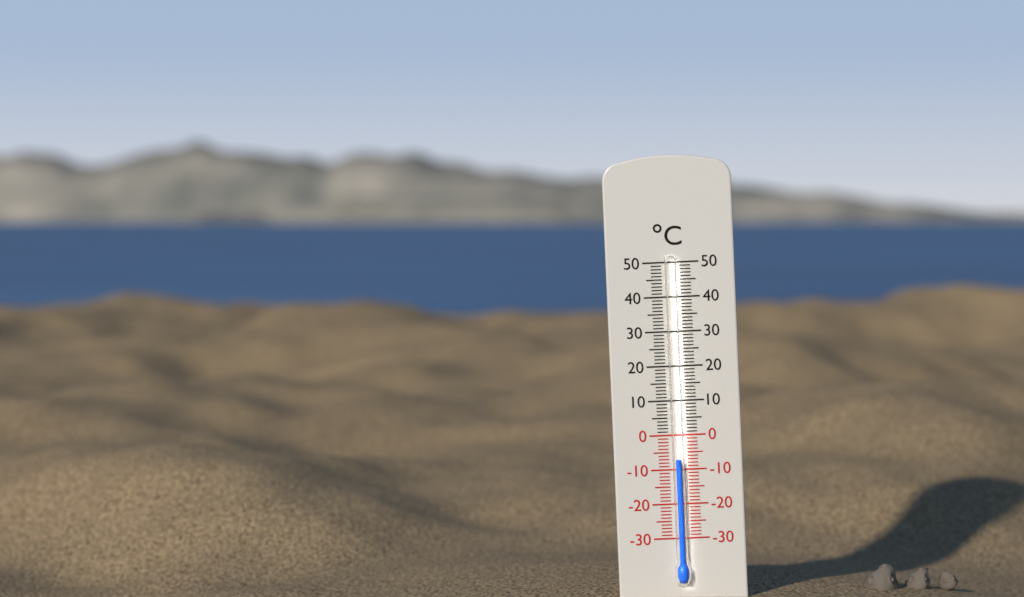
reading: -7 °C
